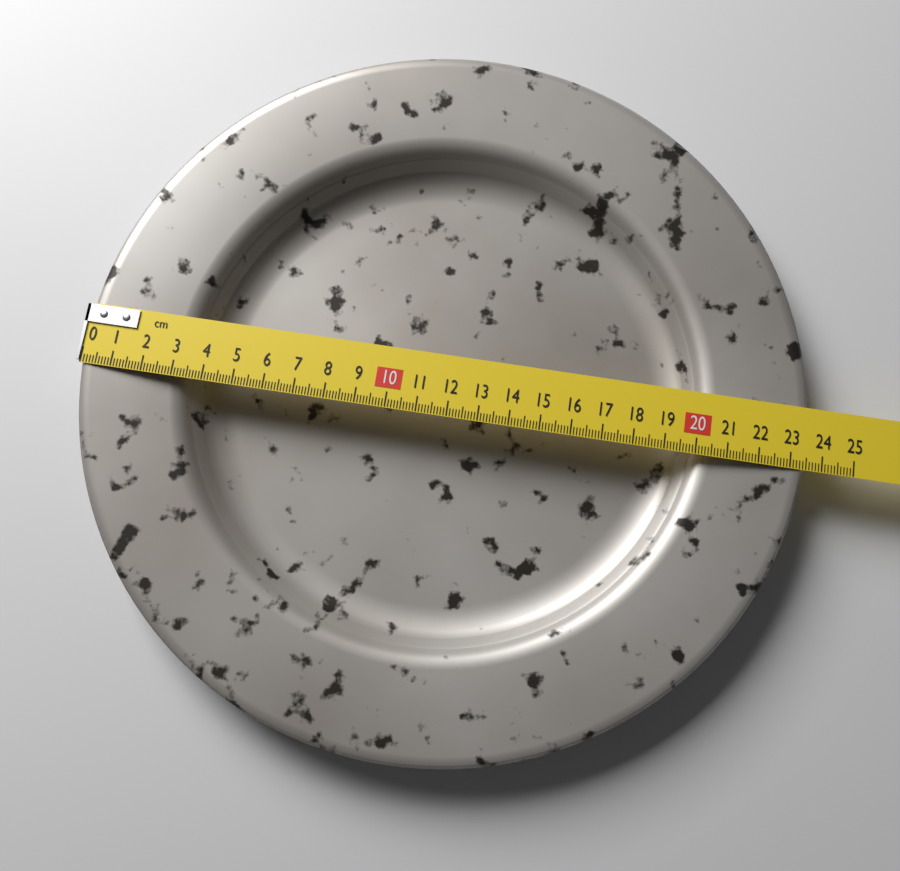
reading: 23.5 cm
